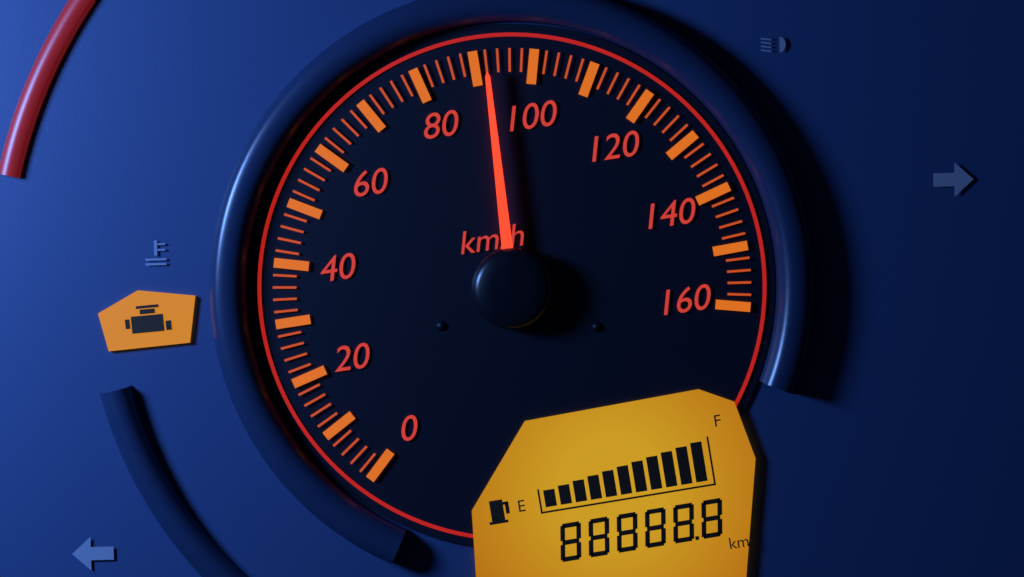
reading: 92 km/h
